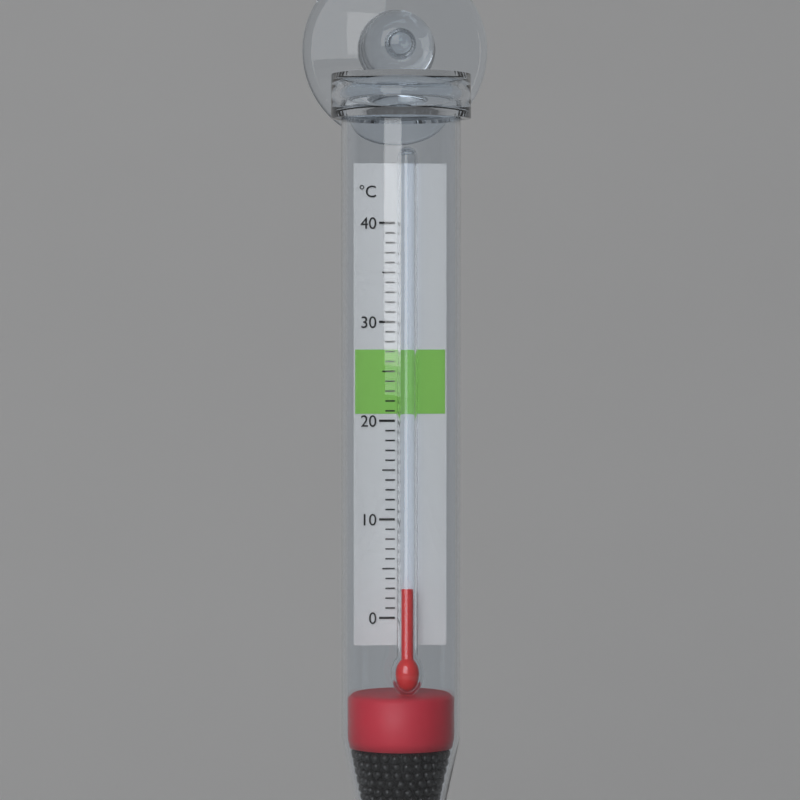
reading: 3 °C
